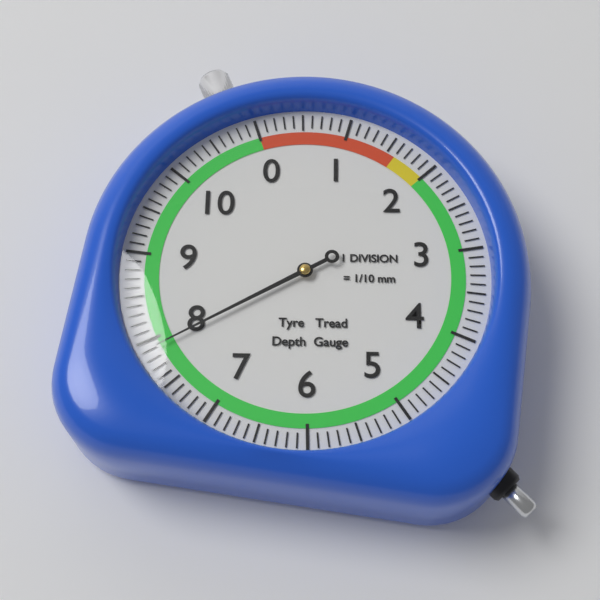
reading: 7.9 mm
